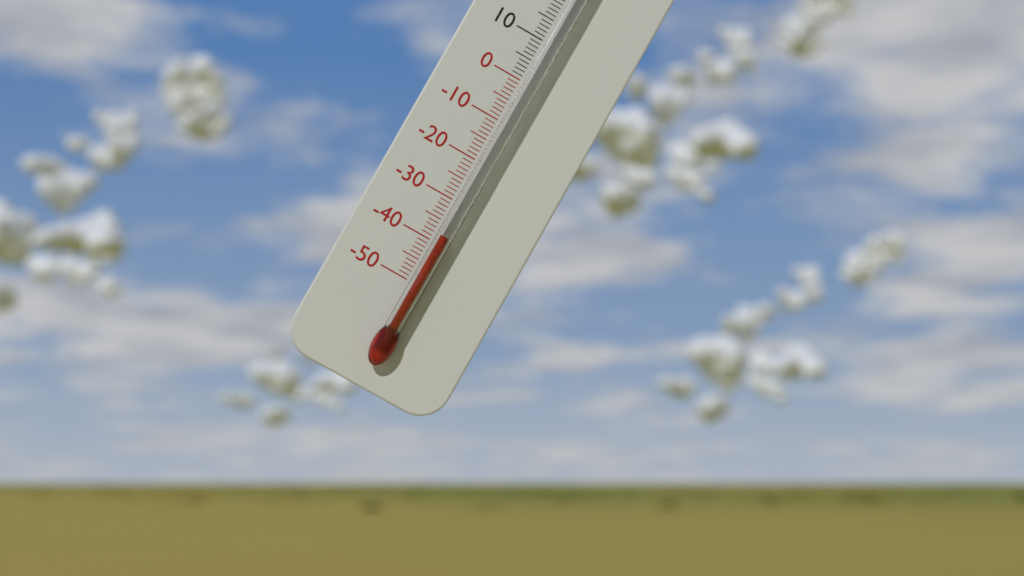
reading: -38 °C
